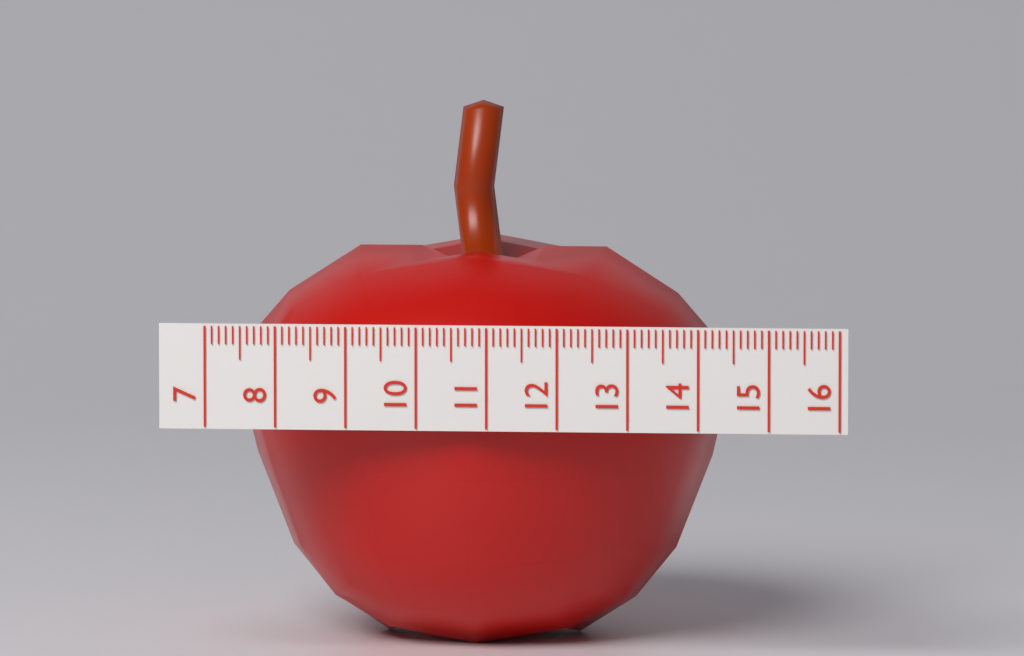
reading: 14.3 (no unit)
